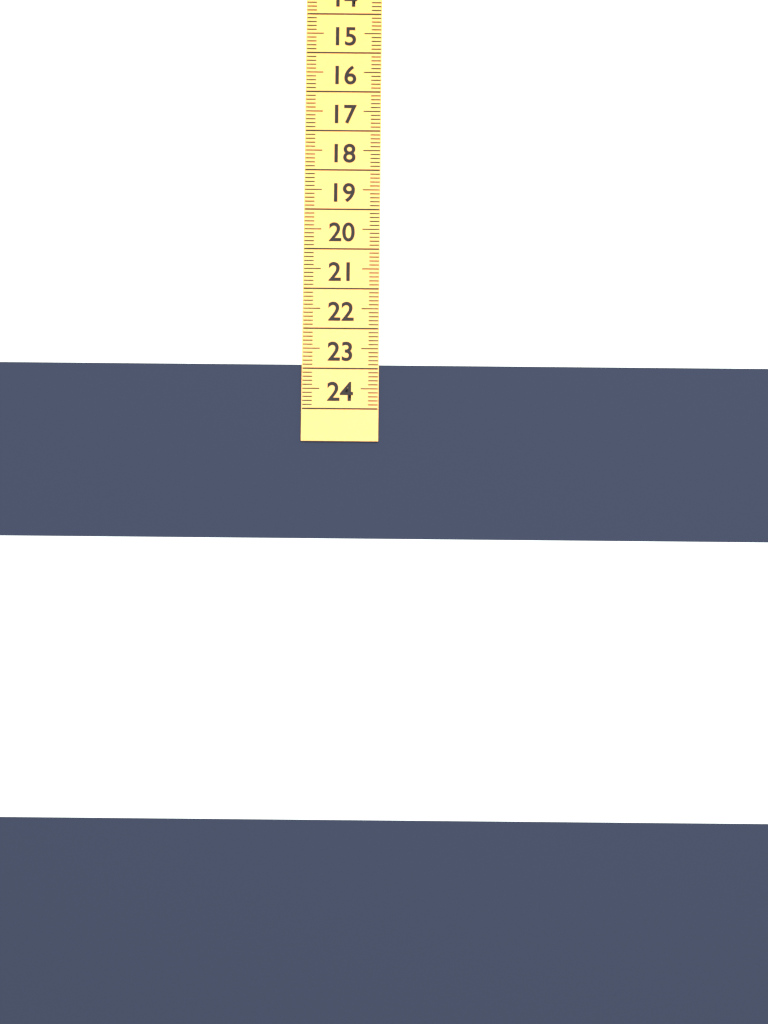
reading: 22.9 (no unit)
